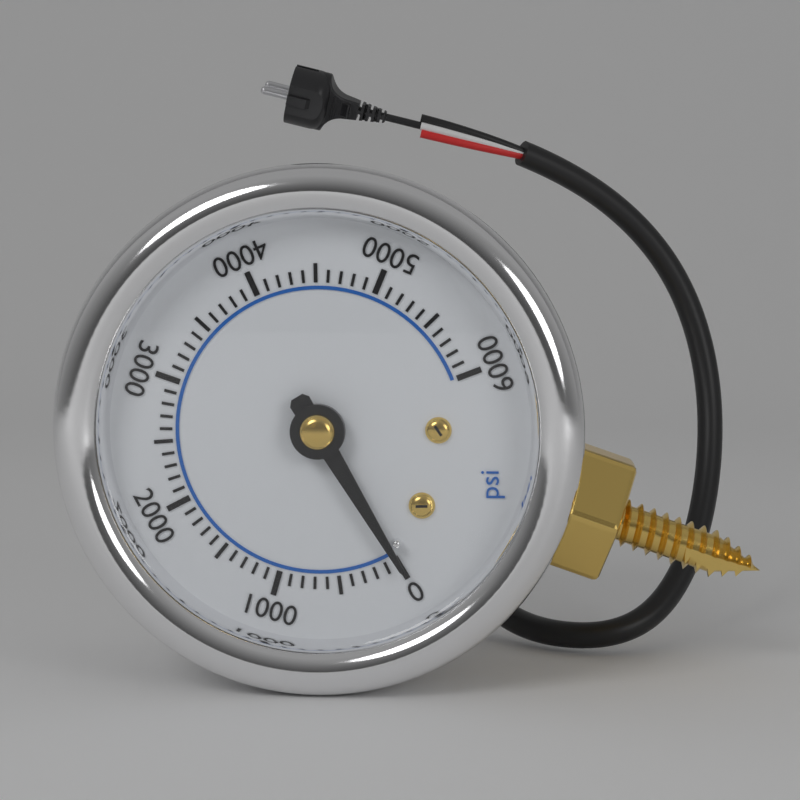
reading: 0 psi
